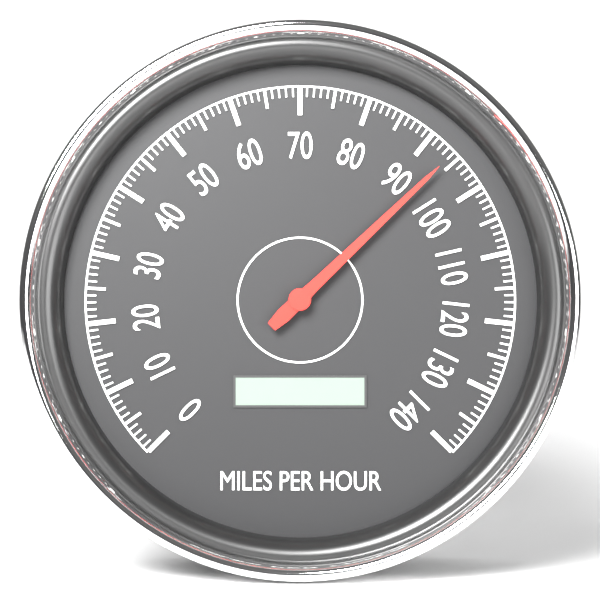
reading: 94 mph
